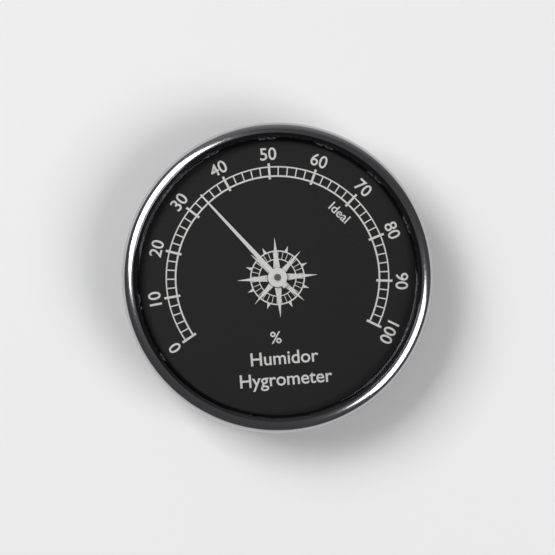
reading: 34 %
